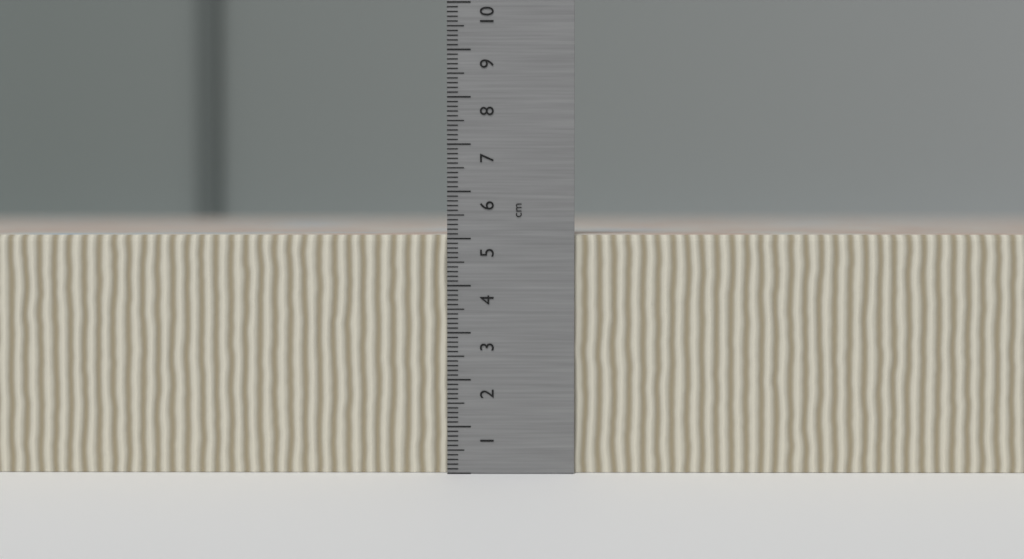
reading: 5.1 cm
